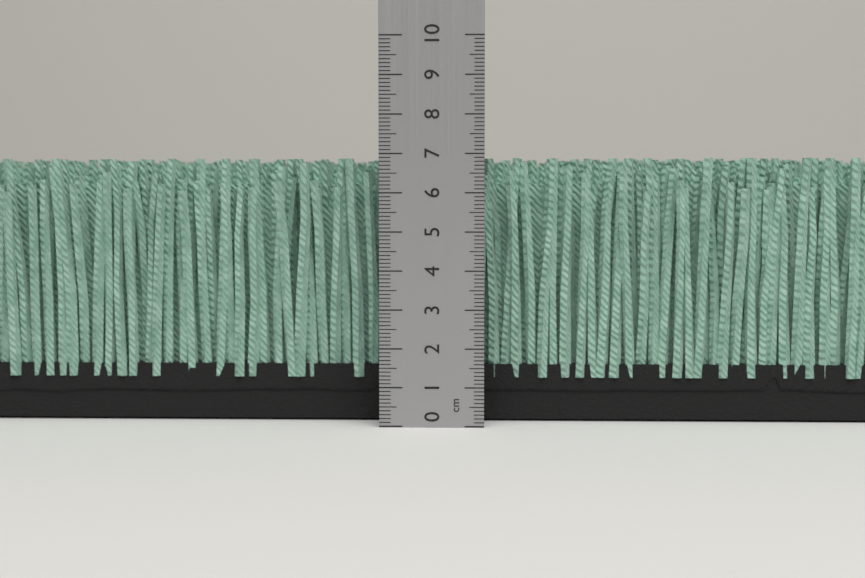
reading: 6.9 cm
